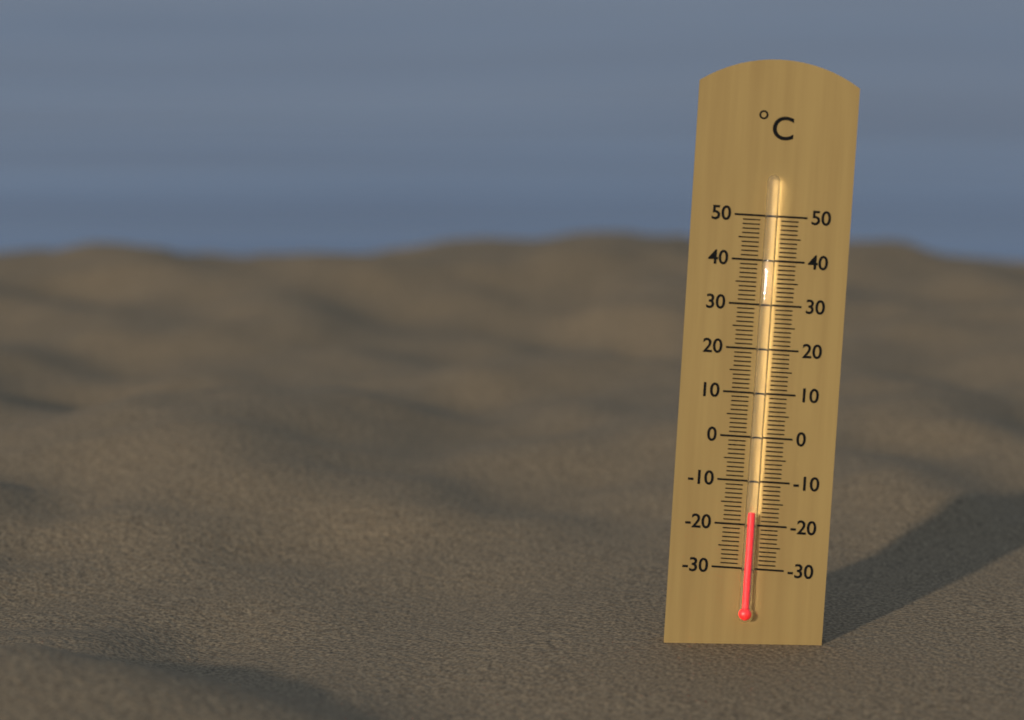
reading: -17 °C
